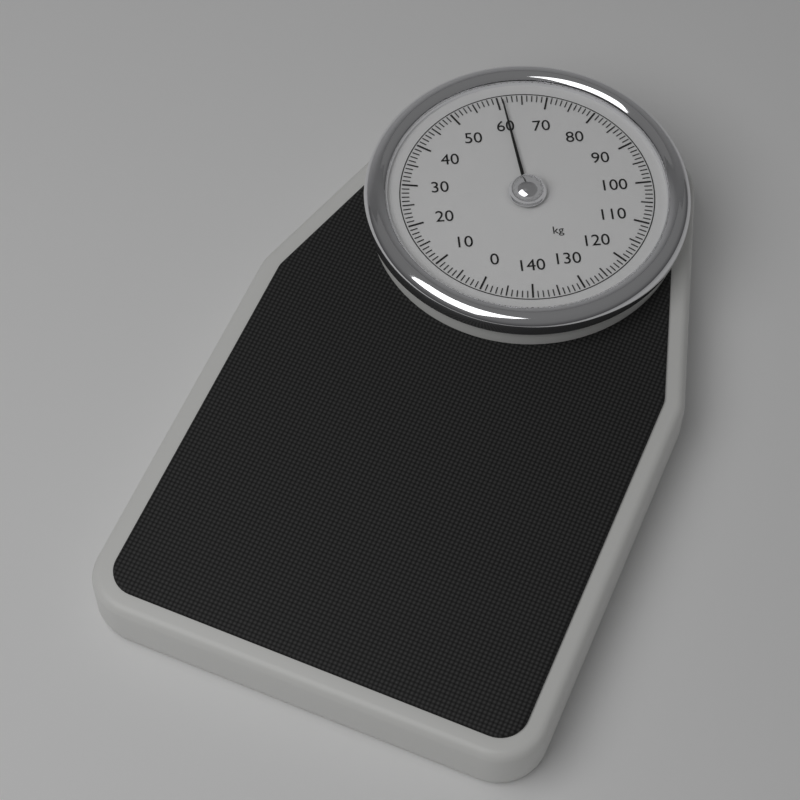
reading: 61 kg
